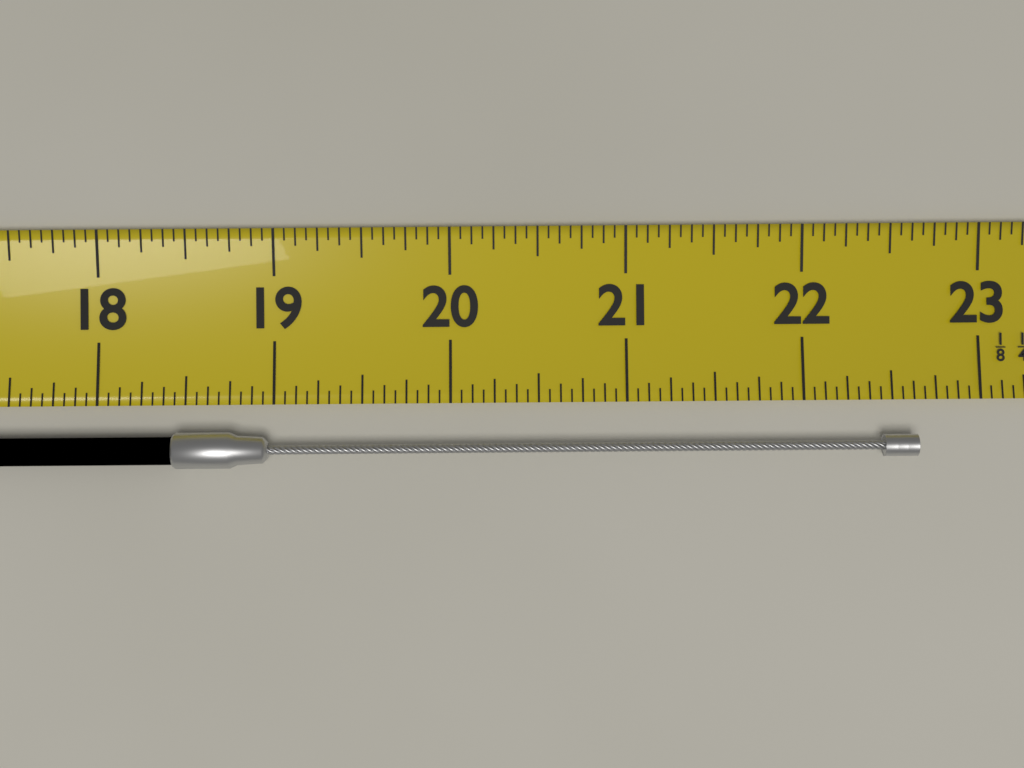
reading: 22.6250 (no unit)
